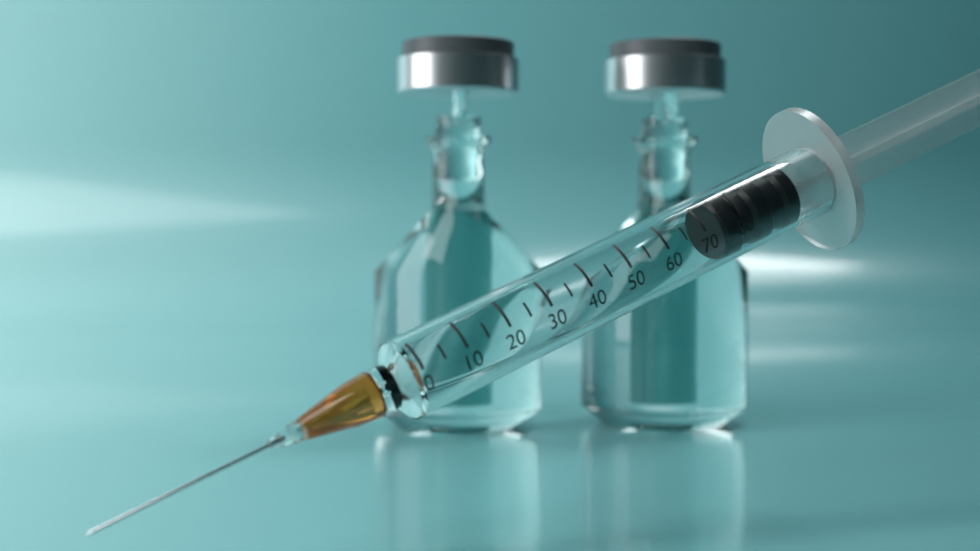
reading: 75 (no unit)
